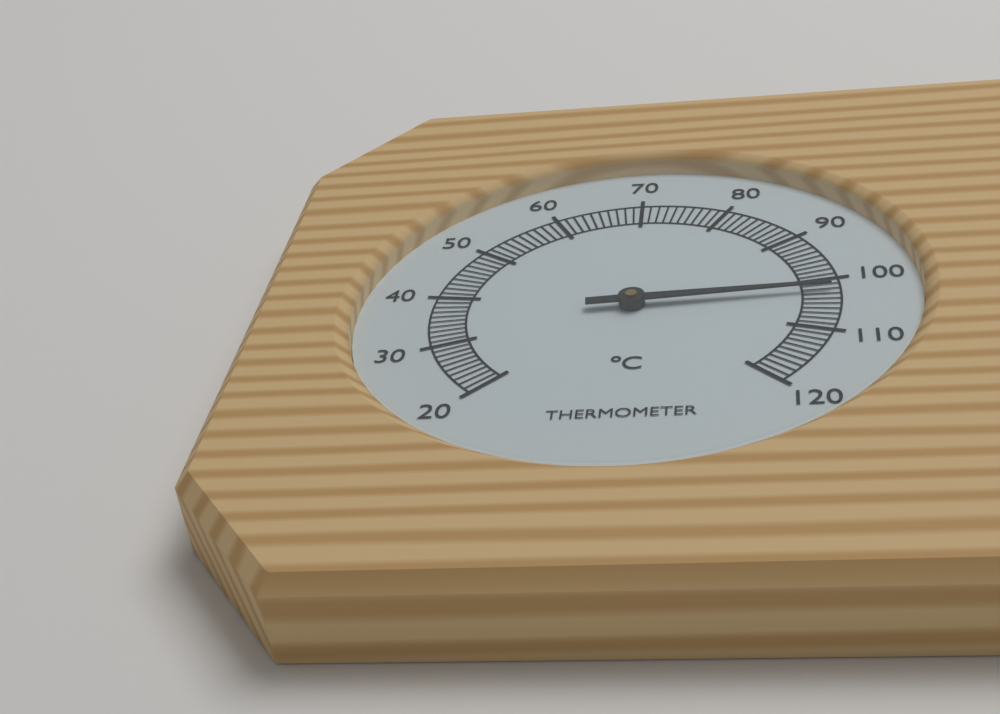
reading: 102 °C
